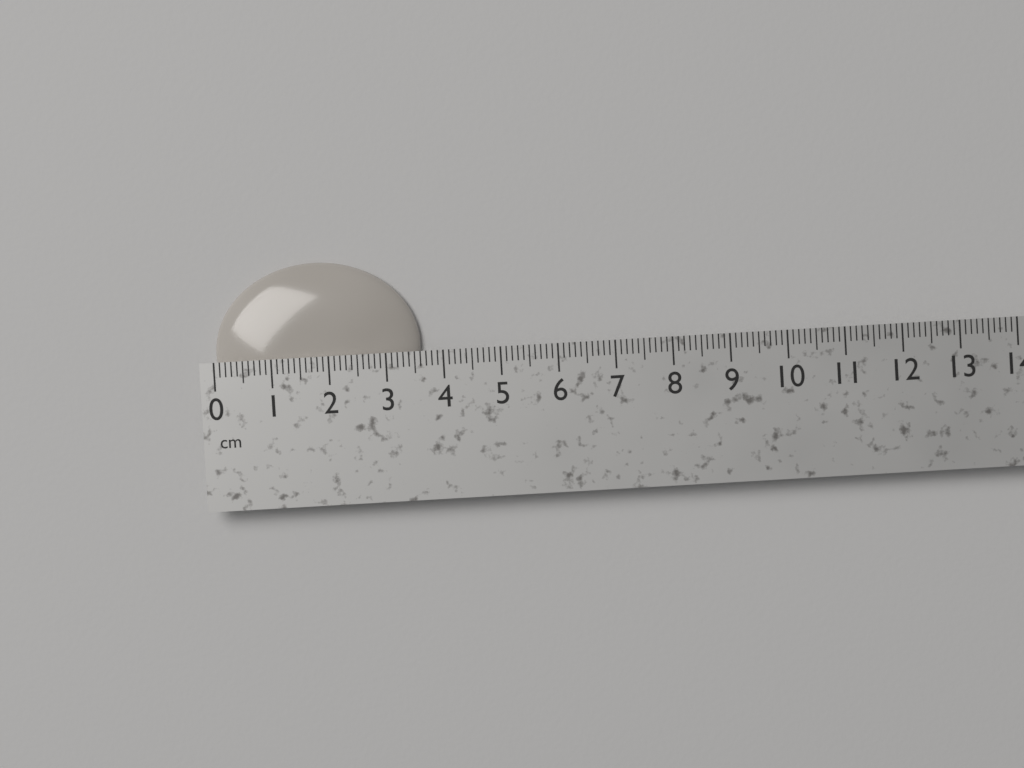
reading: 3.6 cm
